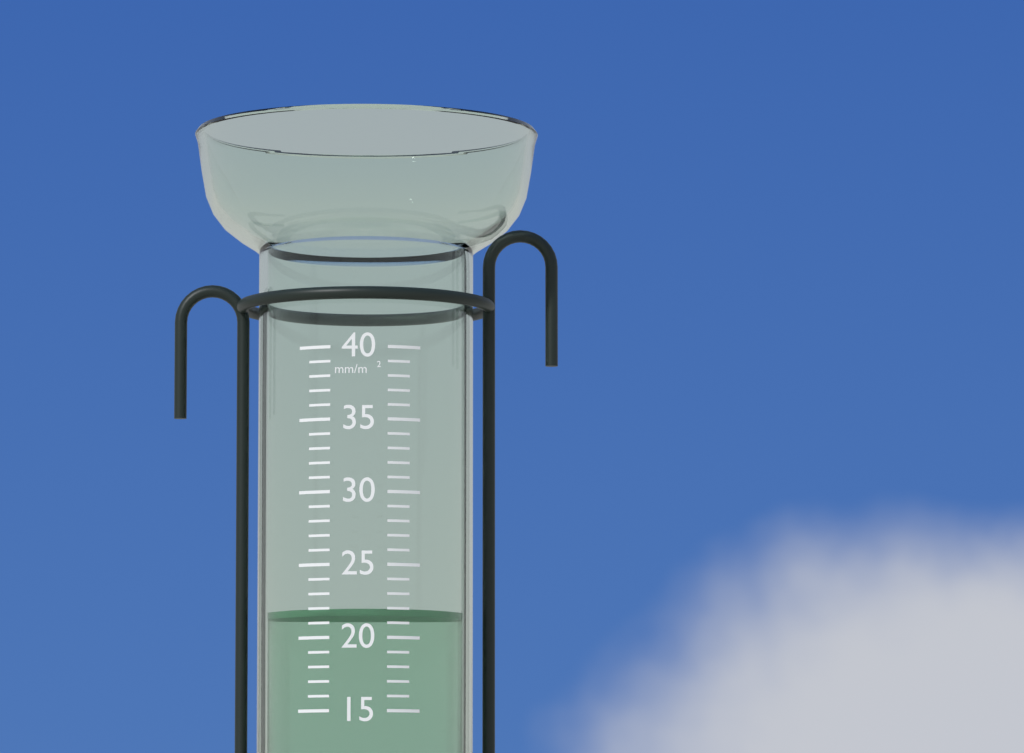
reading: 22 mm/m²
